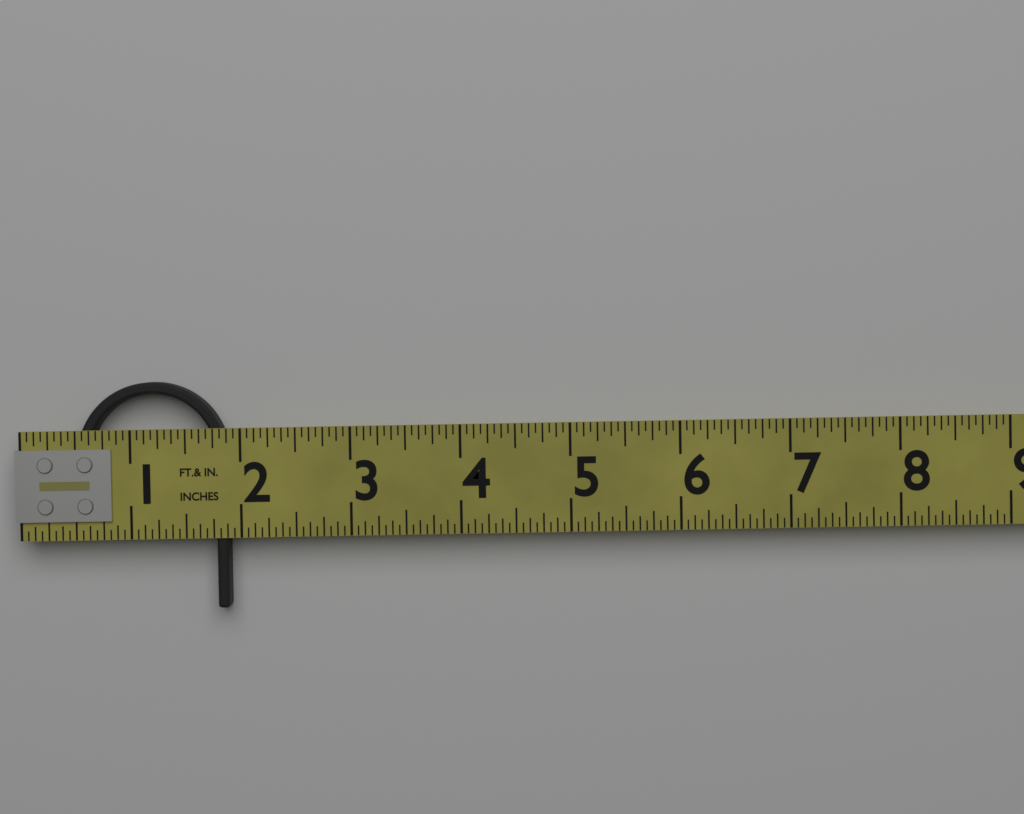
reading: 1.8750 in
